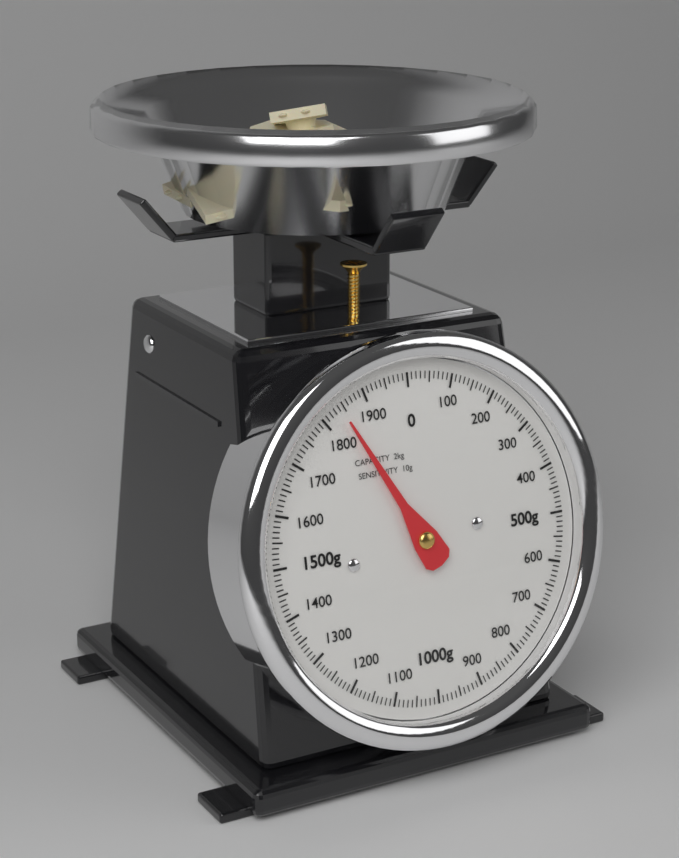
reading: 1840 g
